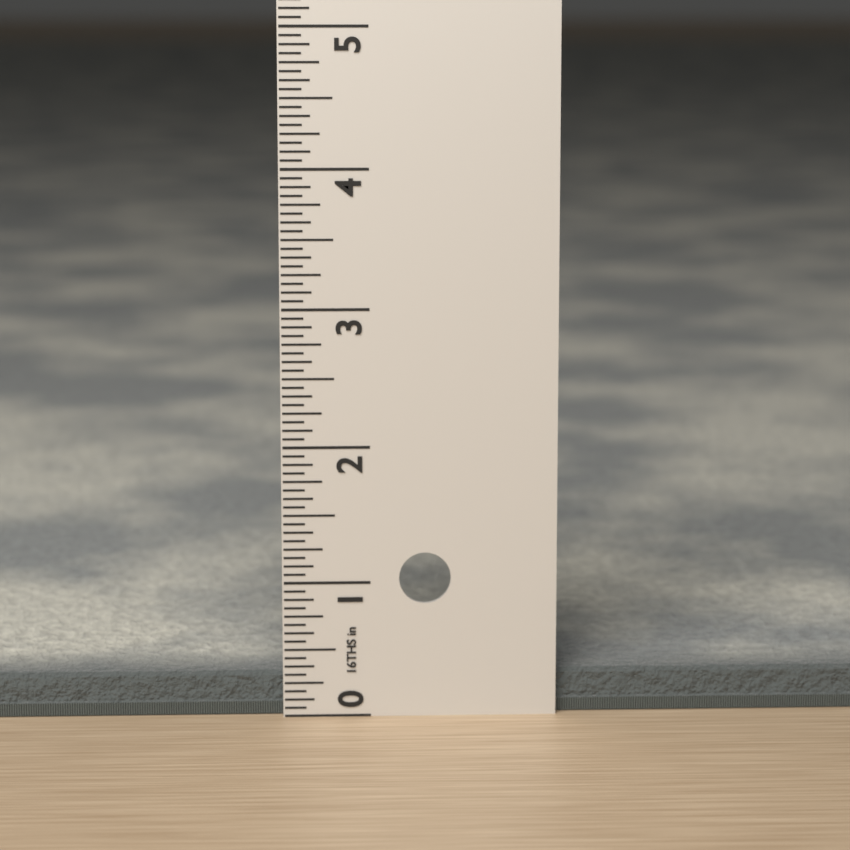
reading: 0.3125 in
